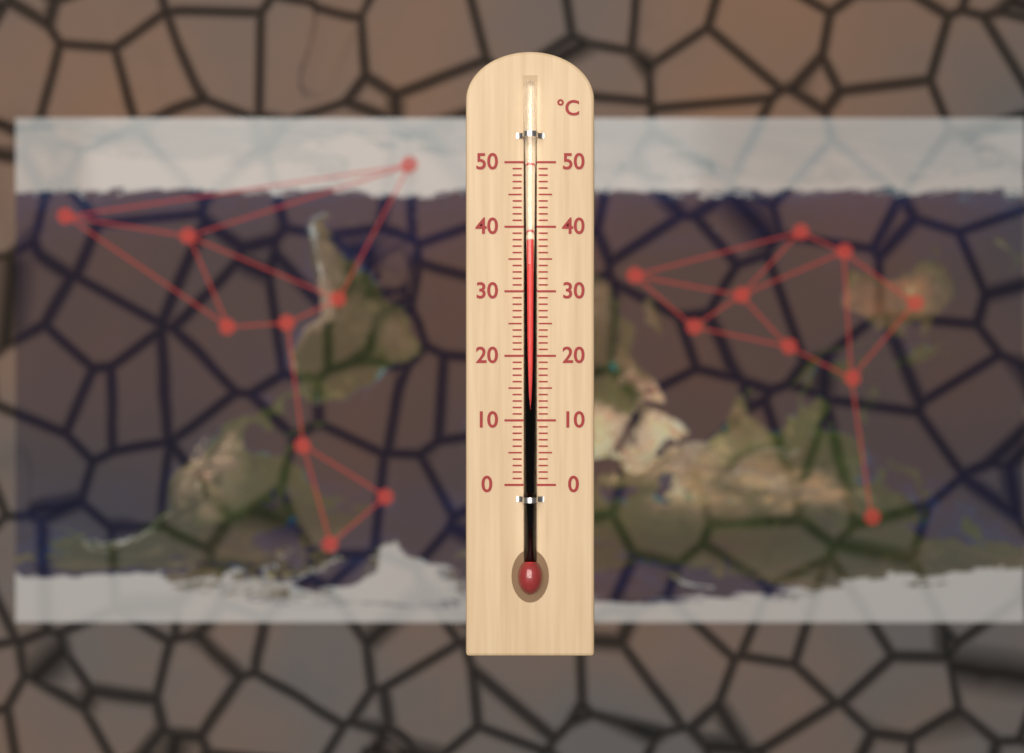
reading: 38 °C
